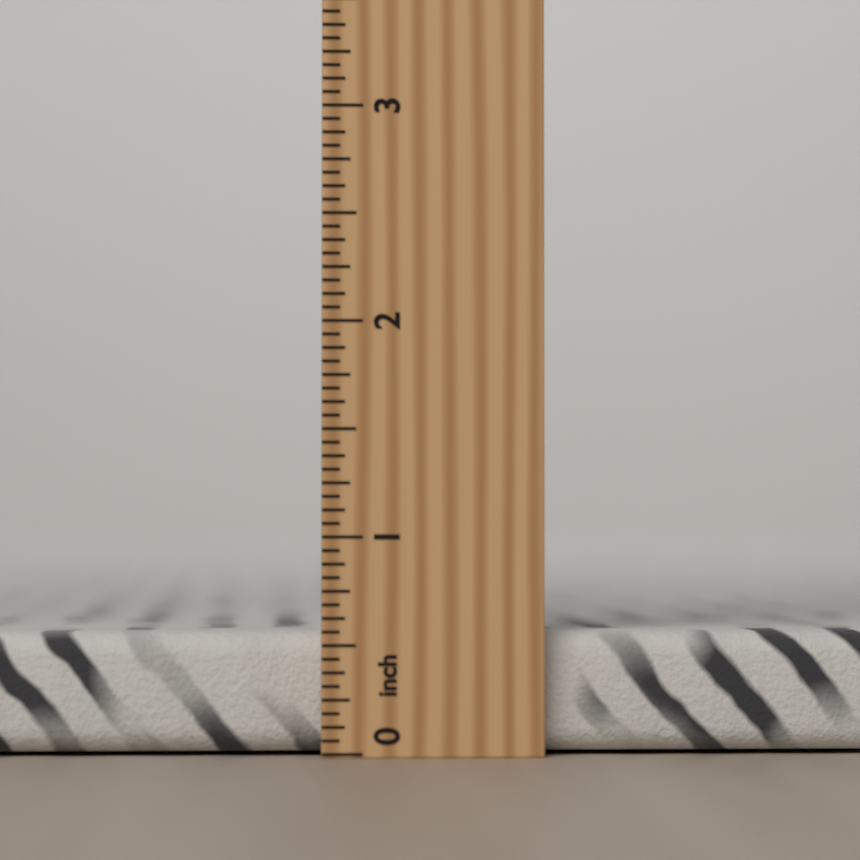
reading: 0.5625 inch
